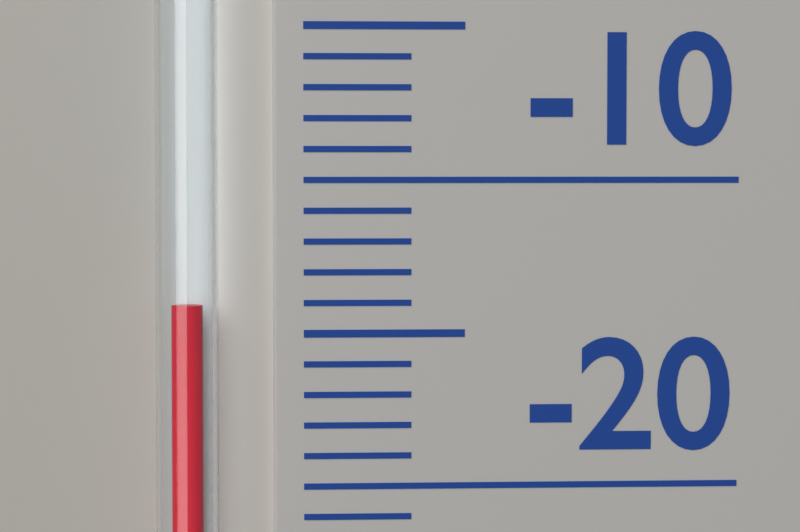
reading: -14 (no unit)
